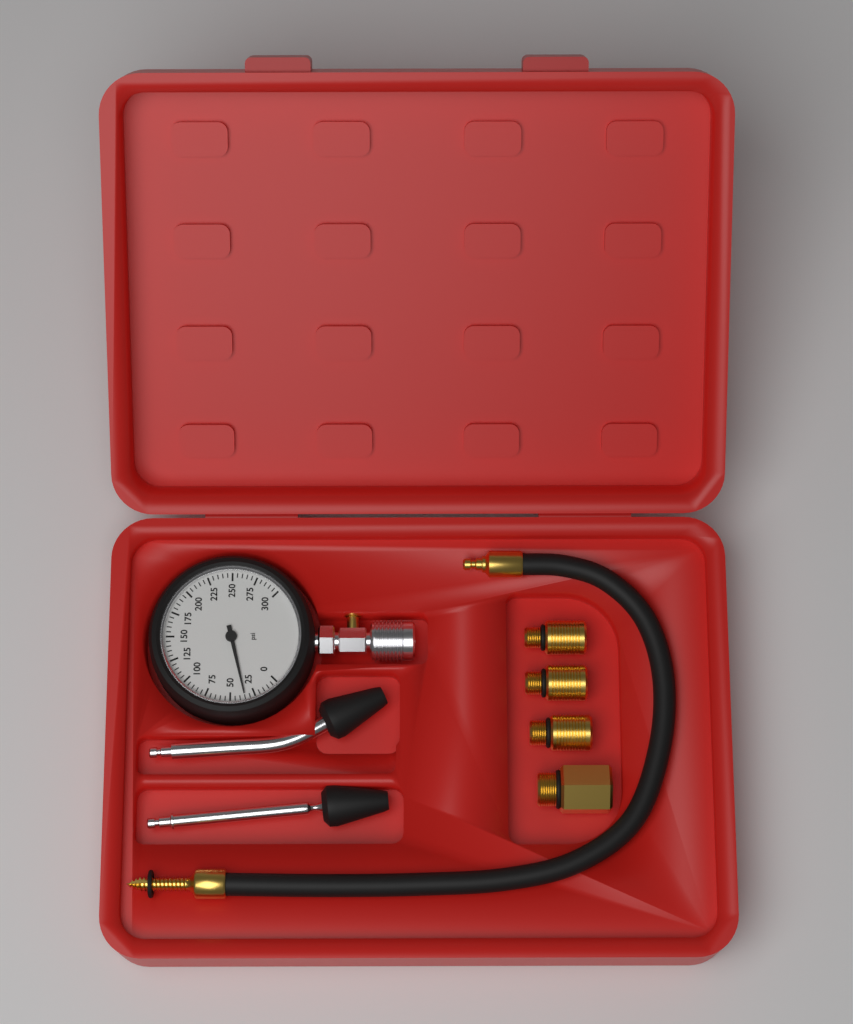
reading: 35 psi
